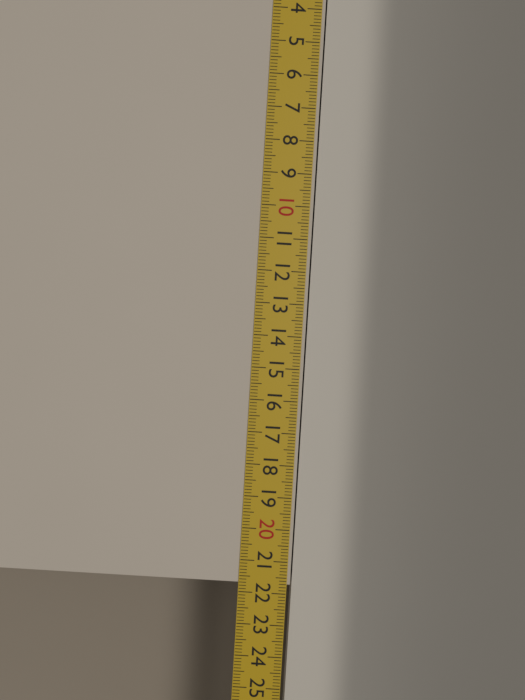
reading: 21.7 cm
